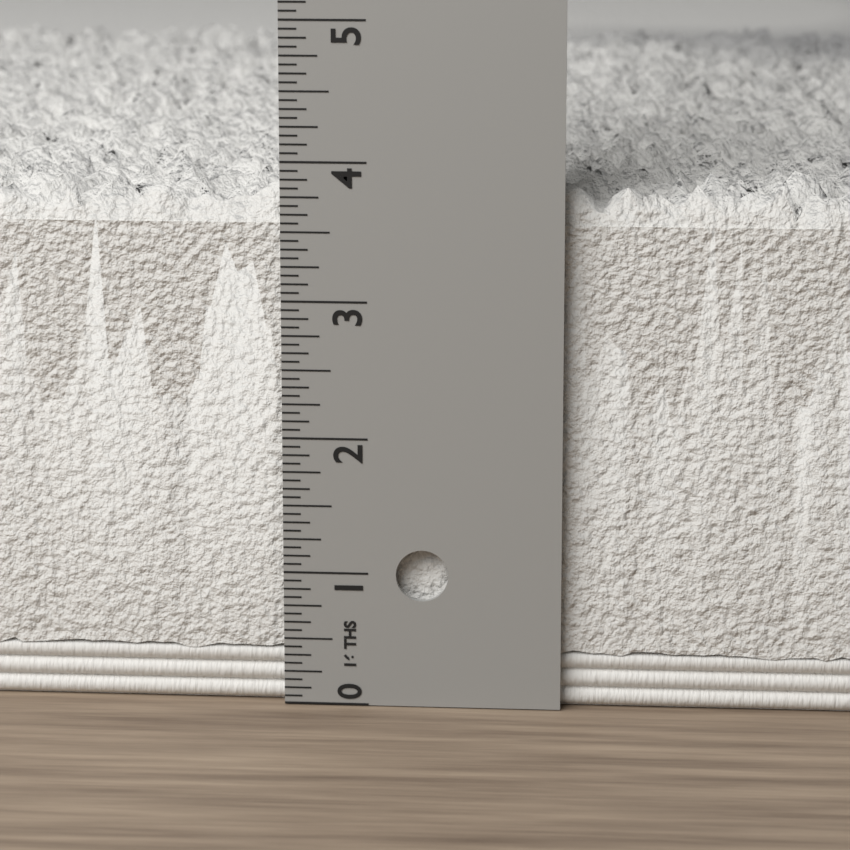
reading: 3.9375 in
